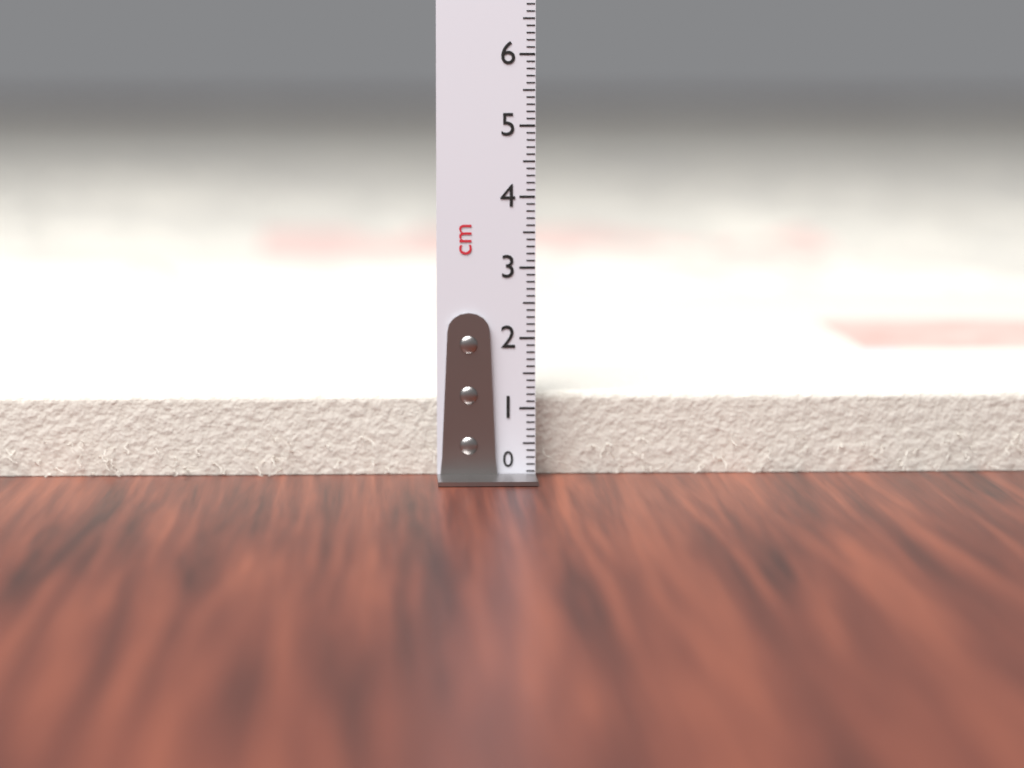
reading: 1.2 cm
